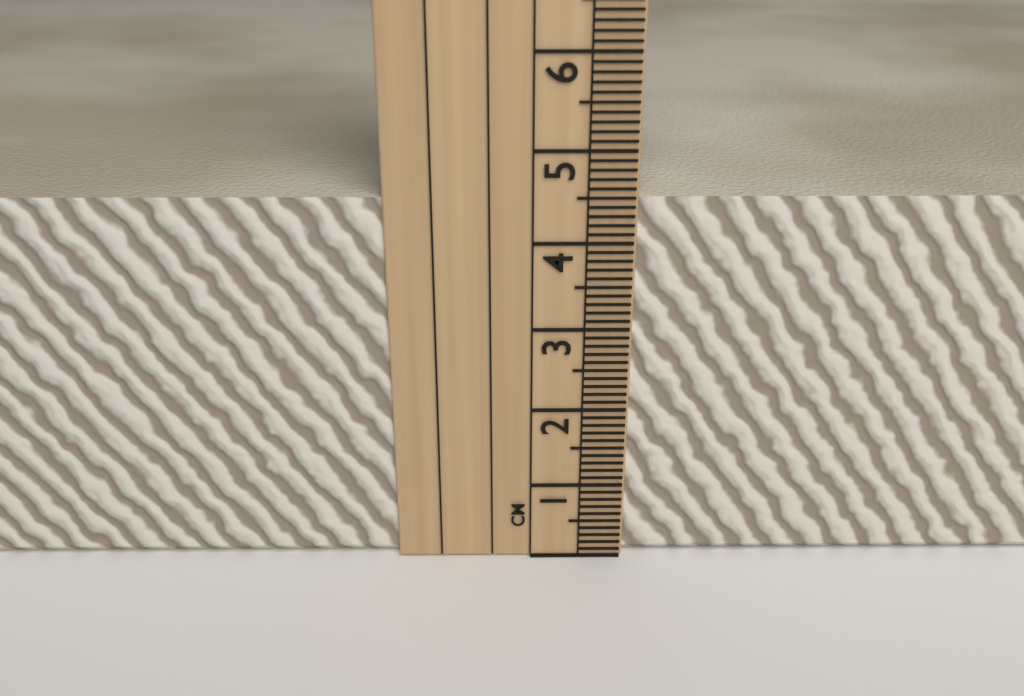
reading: 4.5 cm
